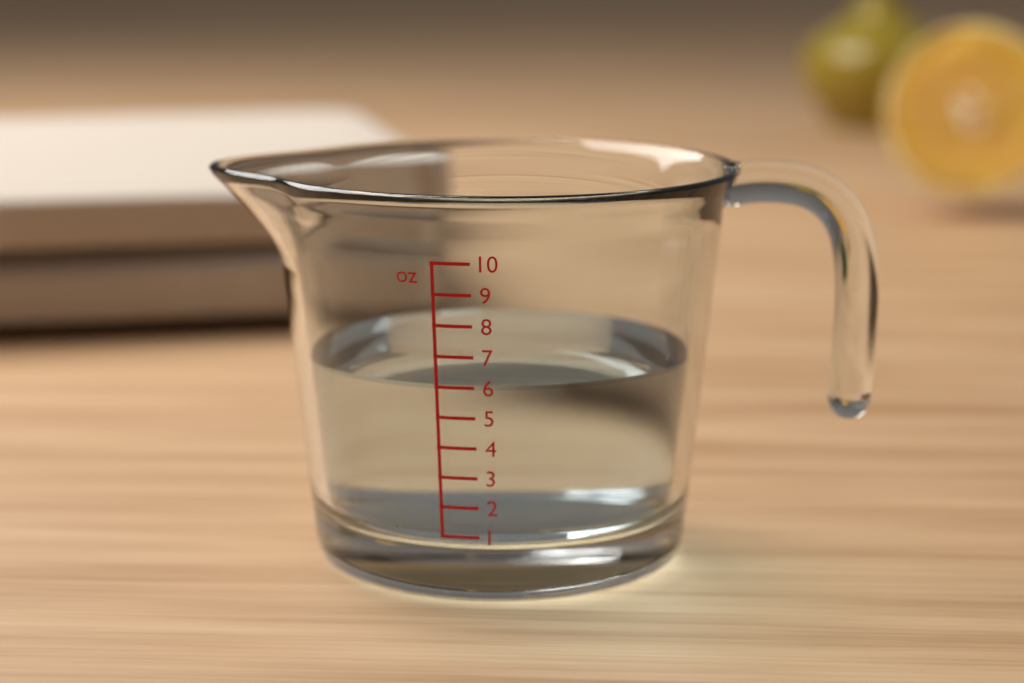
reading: 6 oz
